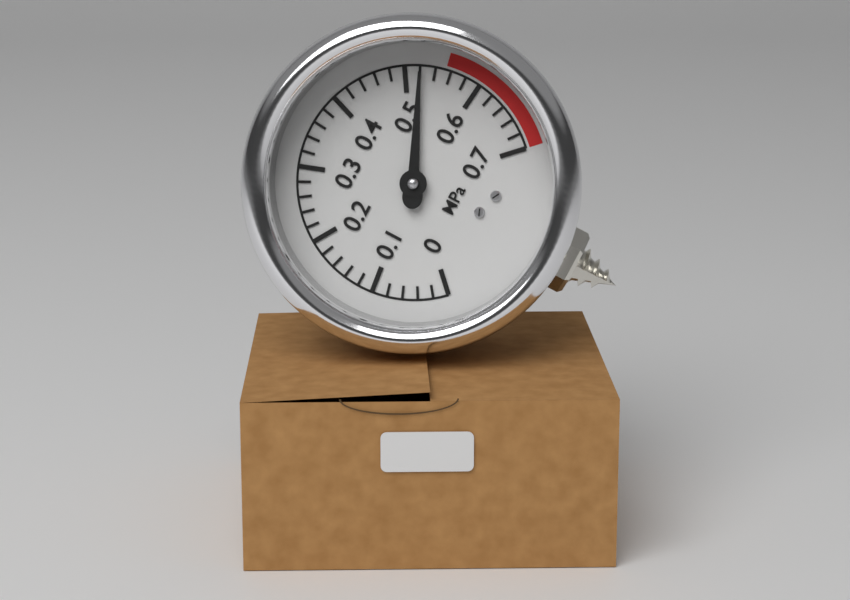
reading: 0.52 MPa
